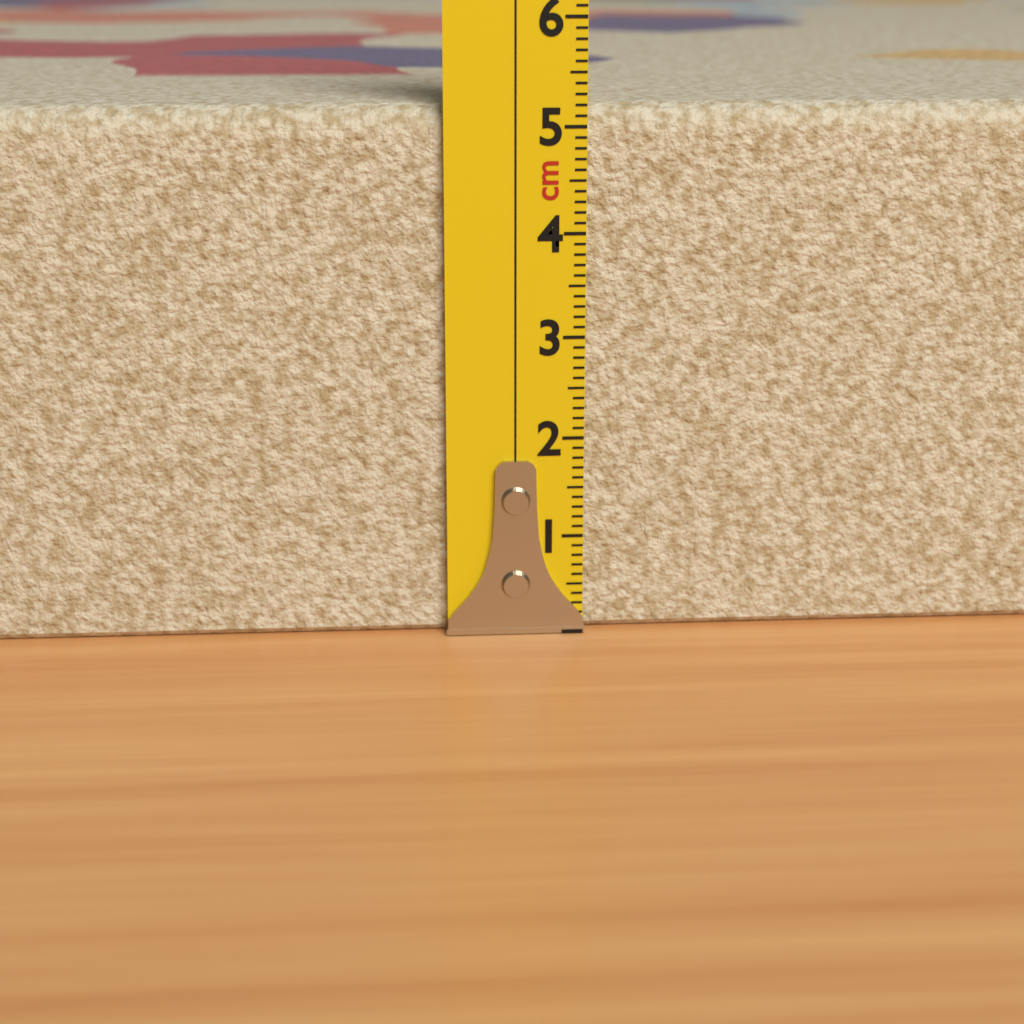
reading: 5.2 cm
